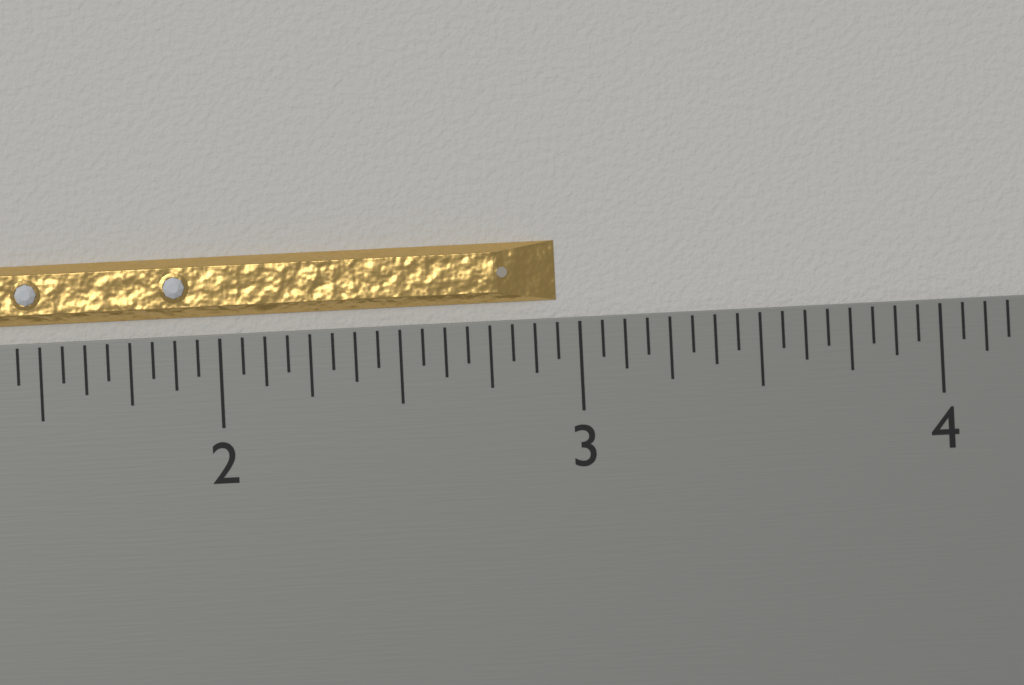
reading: 2.9375 inch
